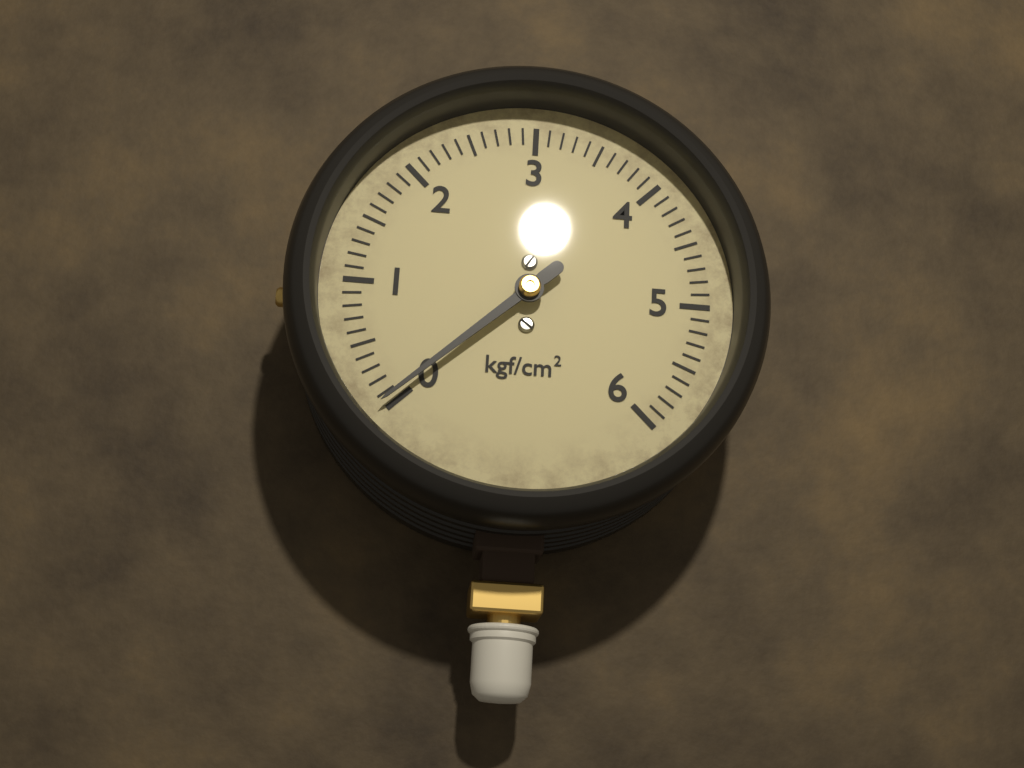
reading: 0.05 kgf/cm²
